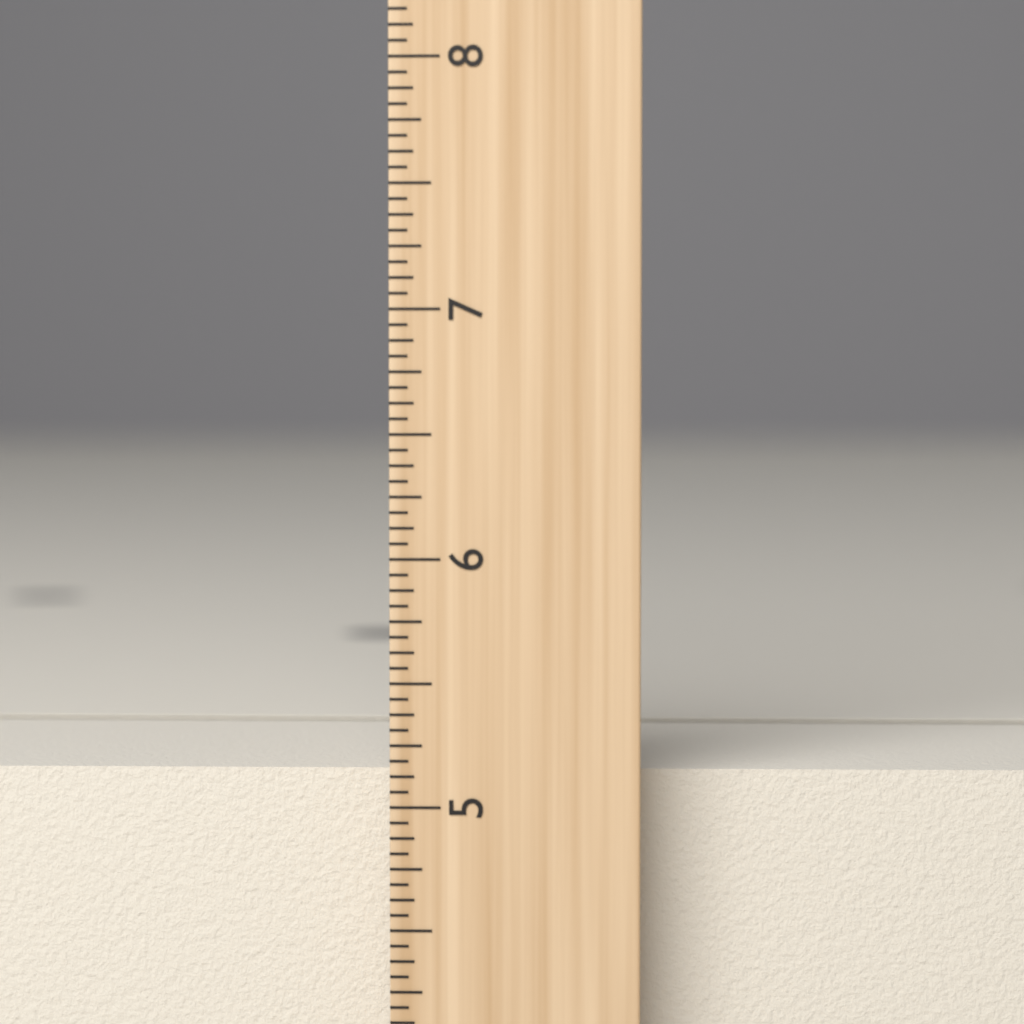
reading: 5.1250 inch
